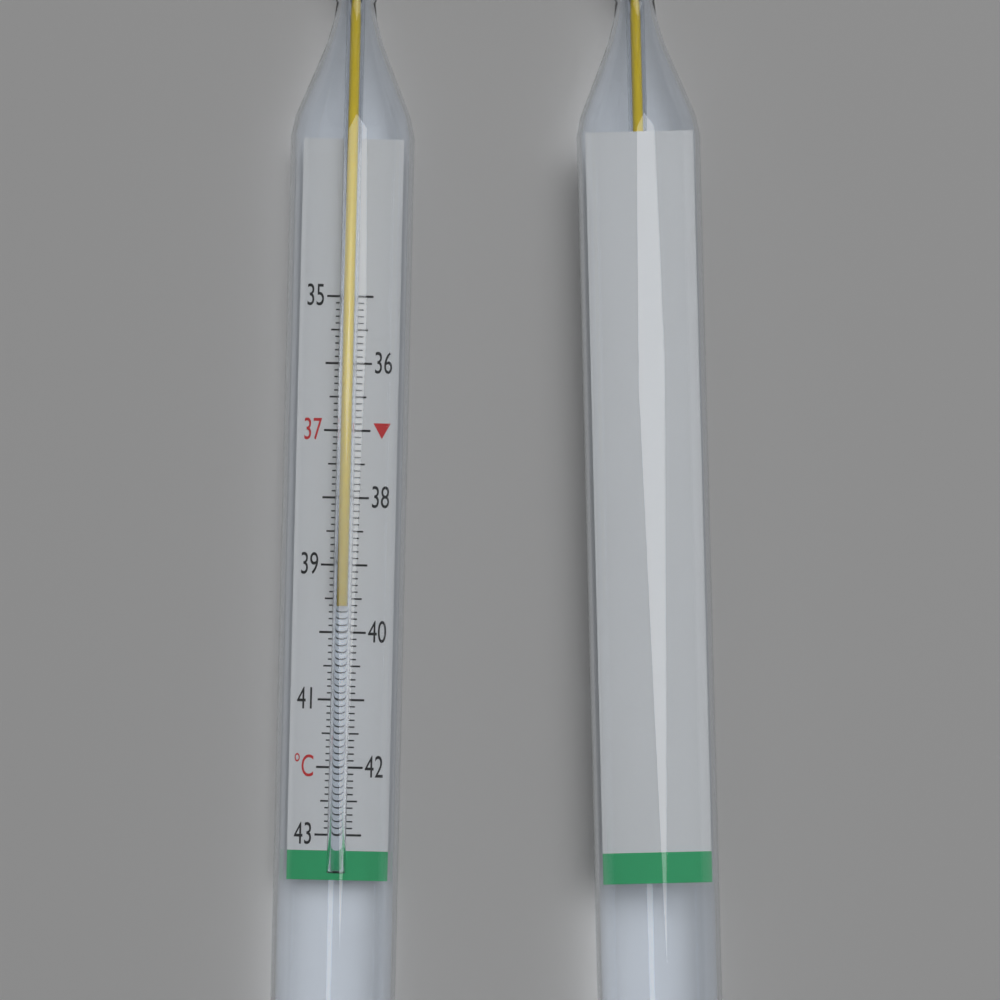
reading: 39.6 °C
